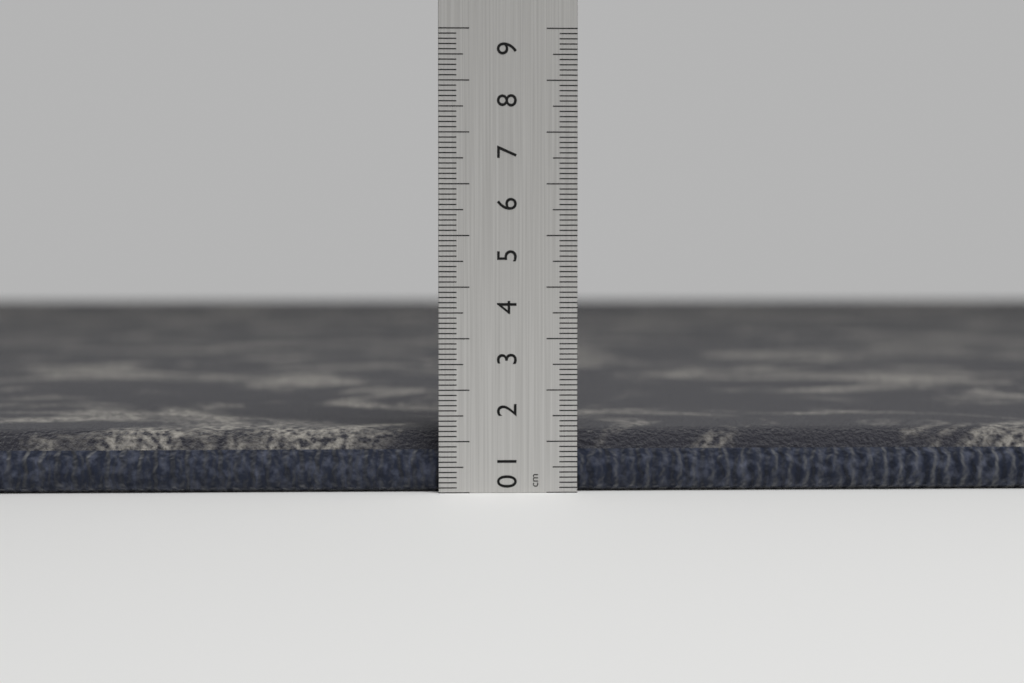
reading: 1.2 cm
